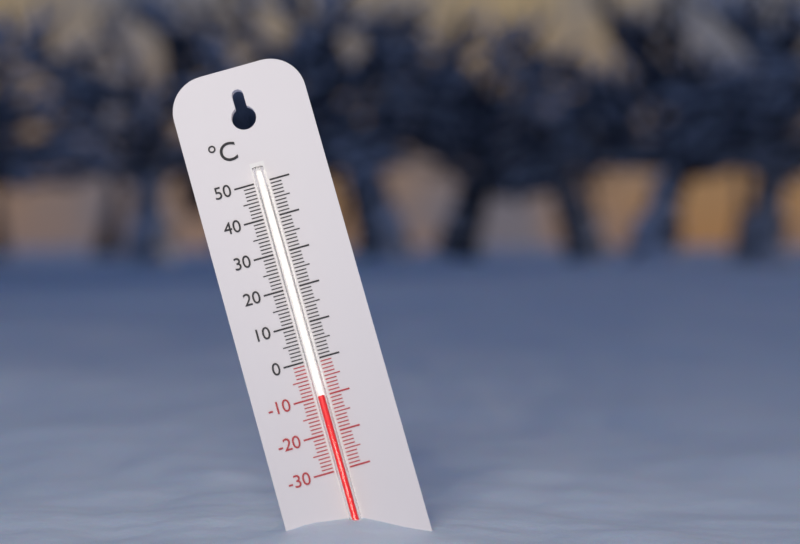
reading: -10 °C
